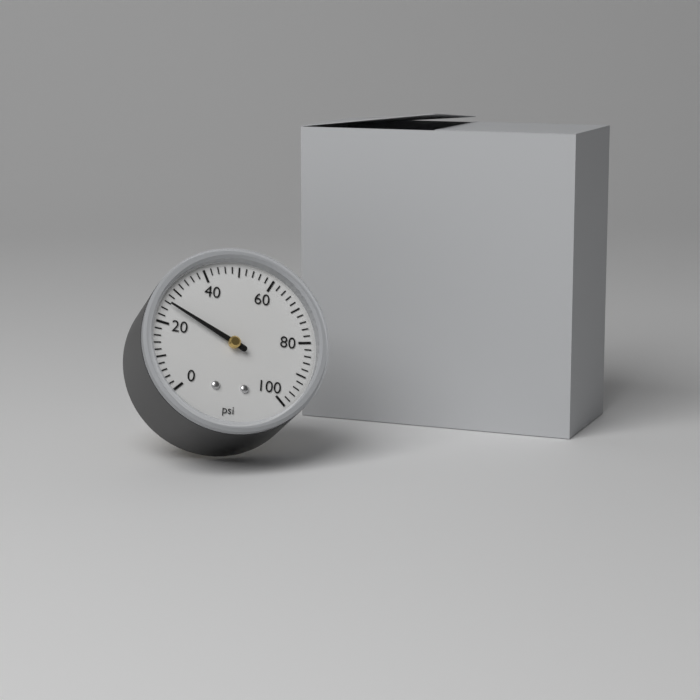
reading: 26 psi
